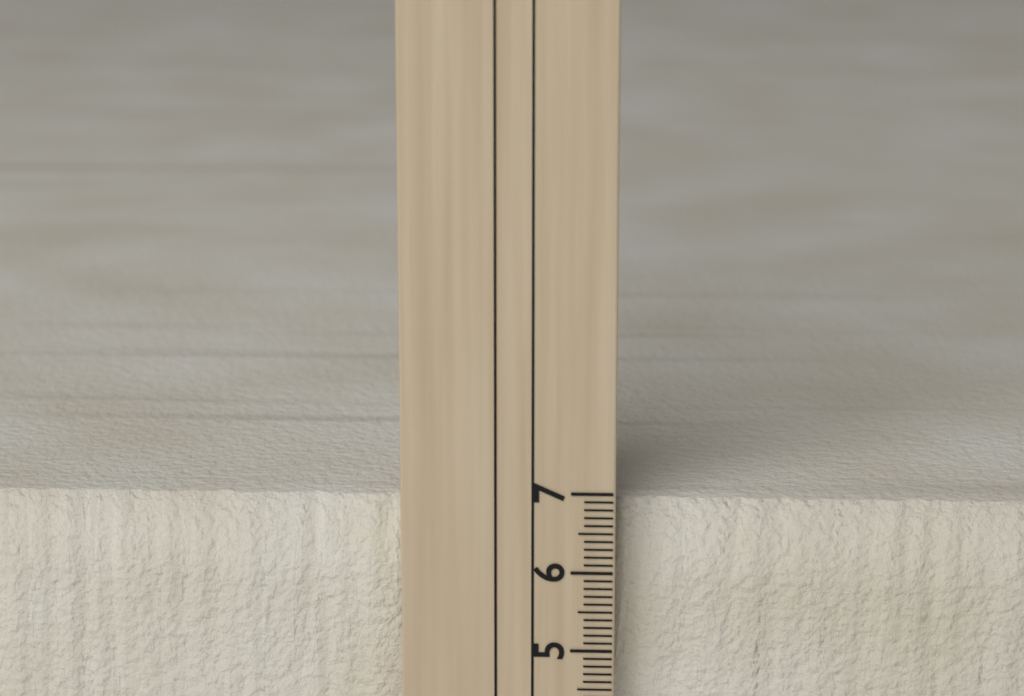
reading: 6.8 cm
